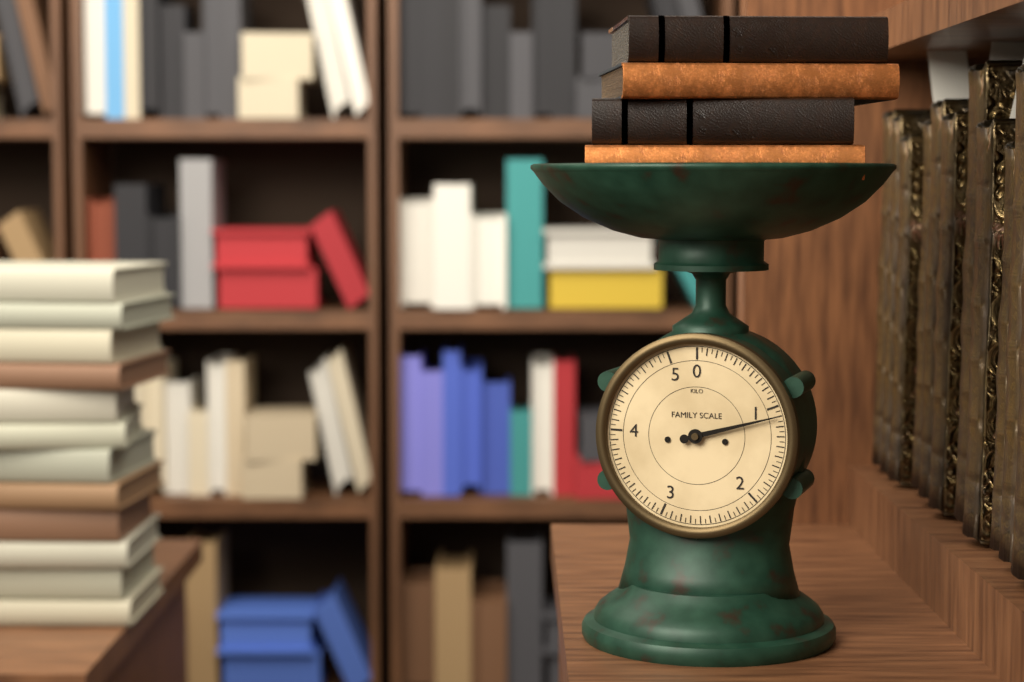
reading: 1.10 kg
